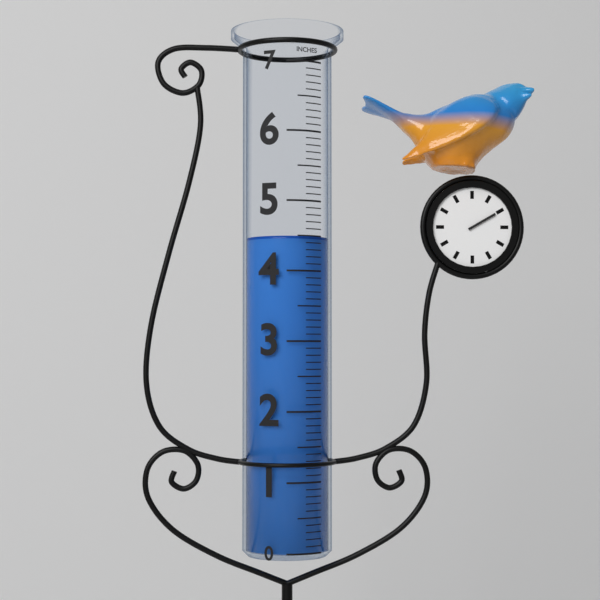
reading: 4.5 in
